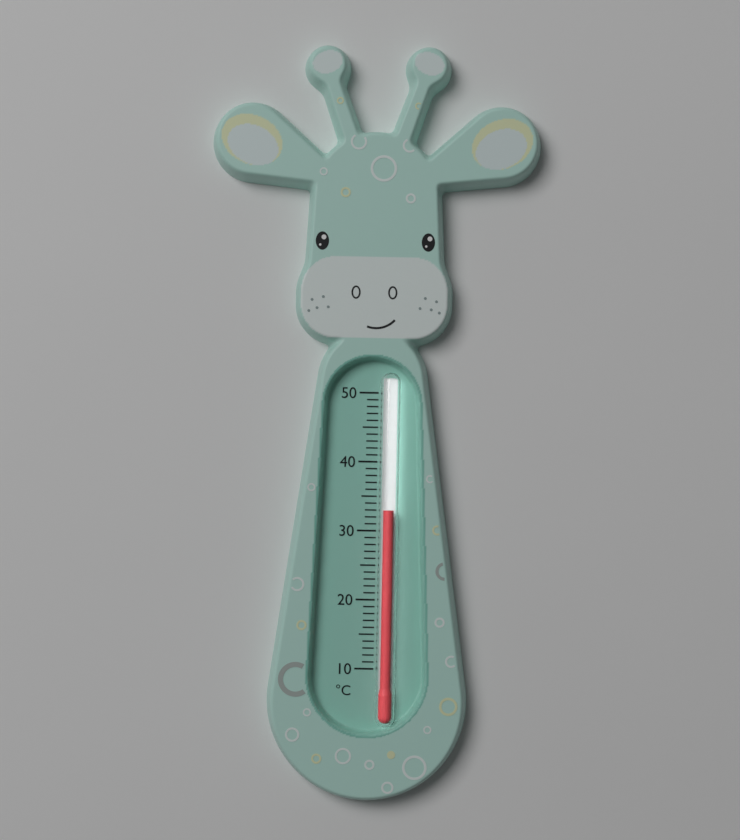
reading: 33 °C
